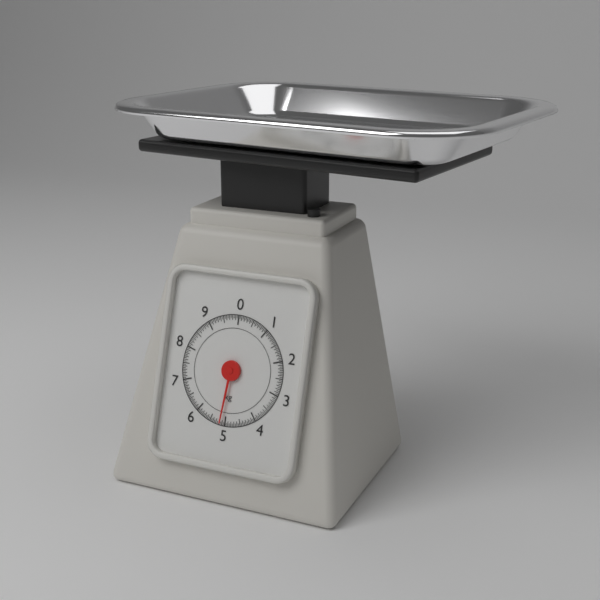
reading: 5.15 kg
